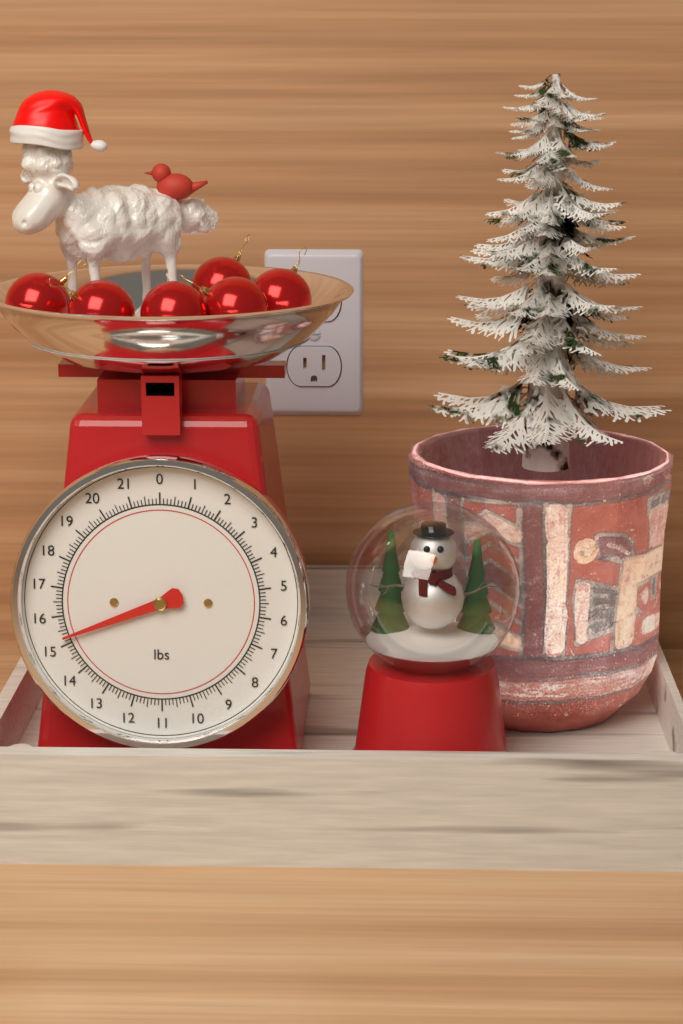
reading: 15.250 lbs
